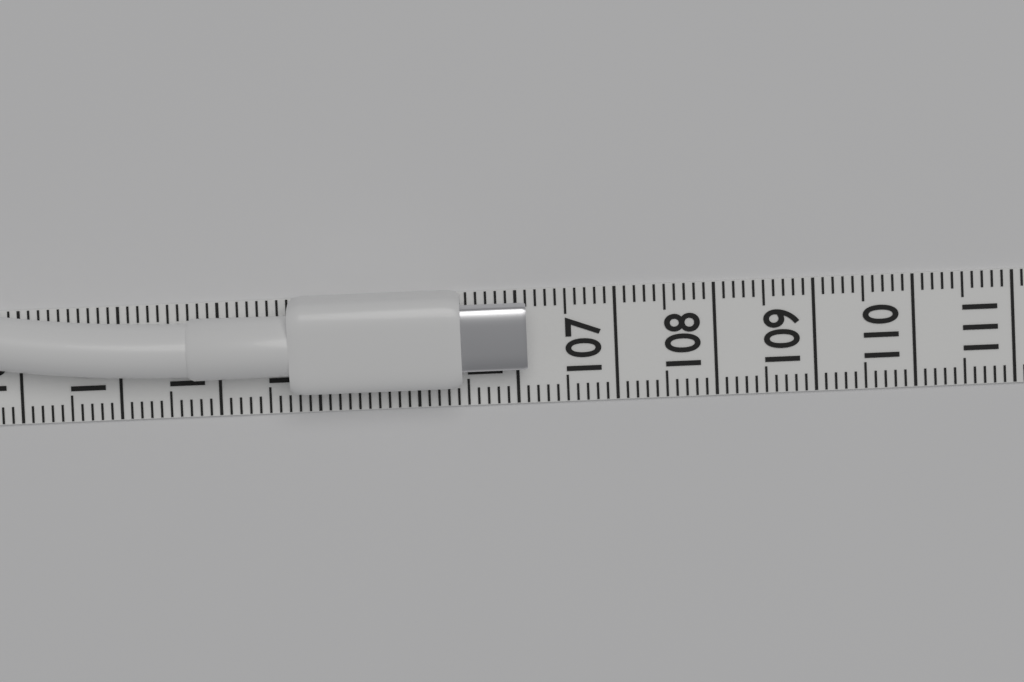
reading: 106.1 (no unit)
